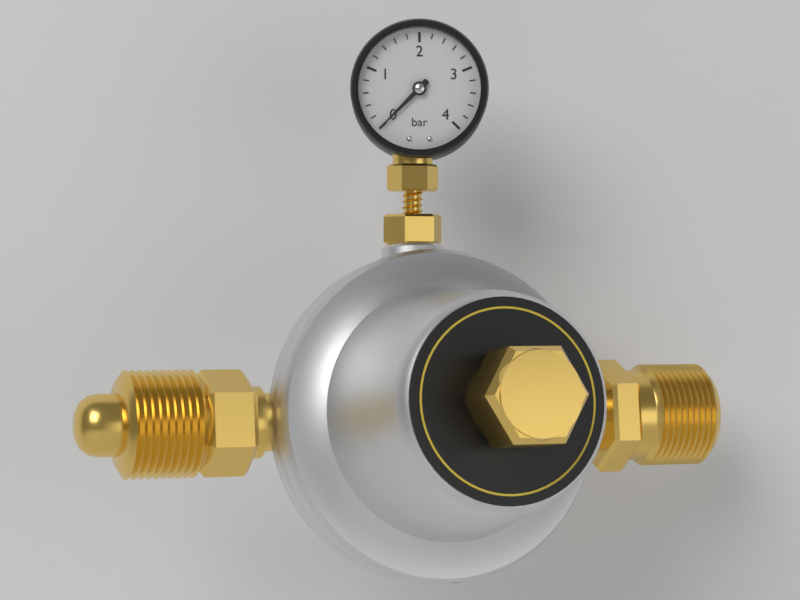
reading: 0.0 bar
